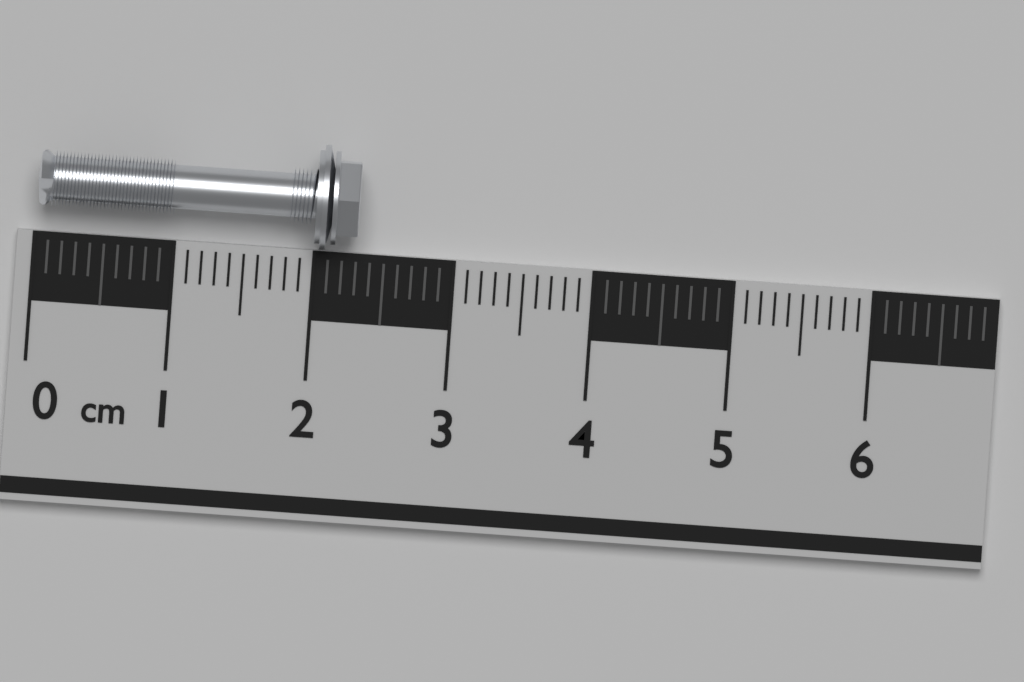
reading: 2.3 cm
